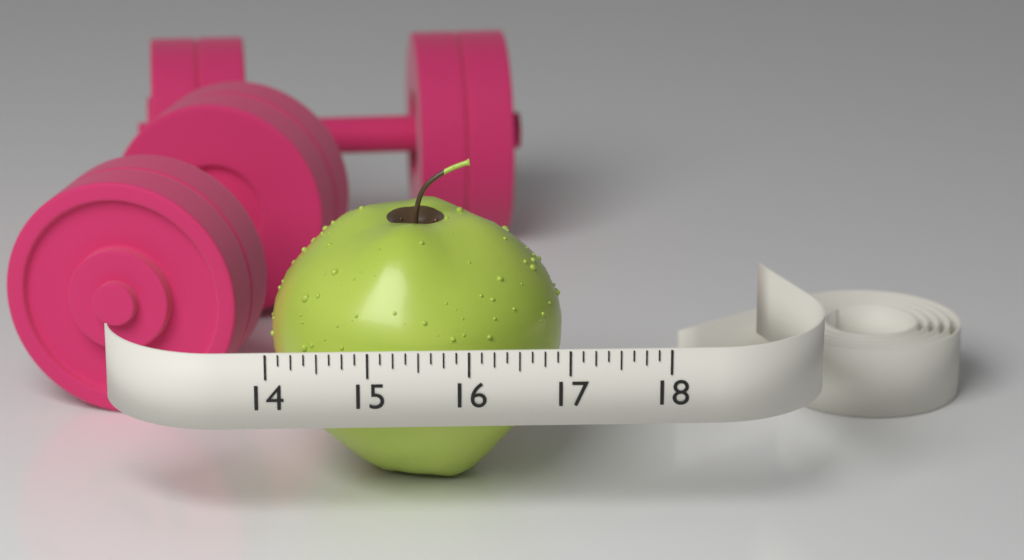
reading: 17.000 (no unit)
